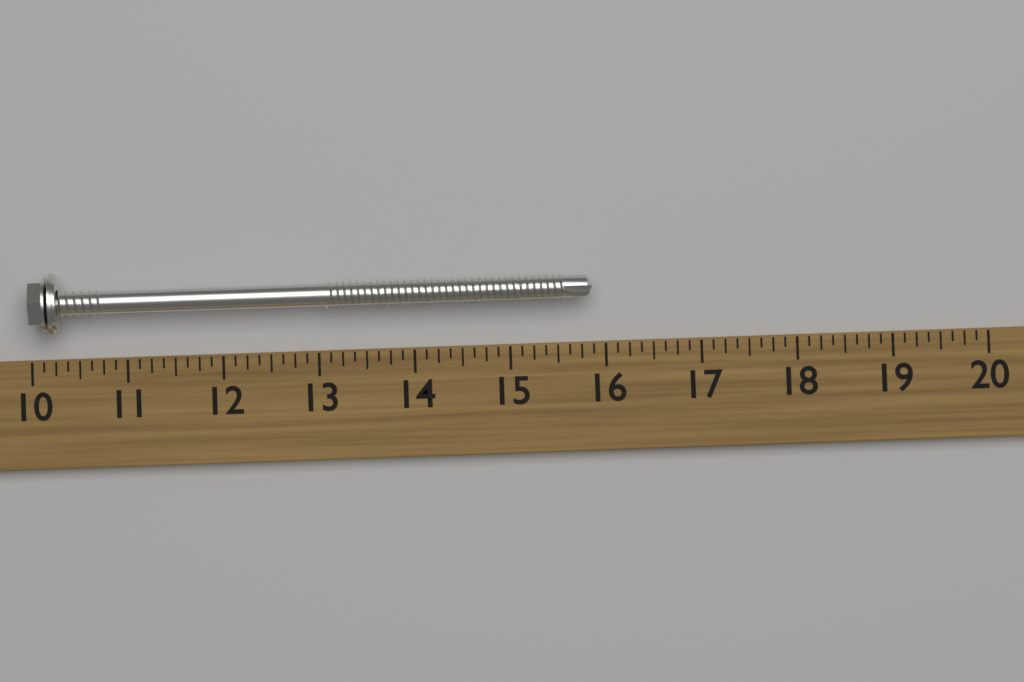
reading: 15.875 (no unit)
